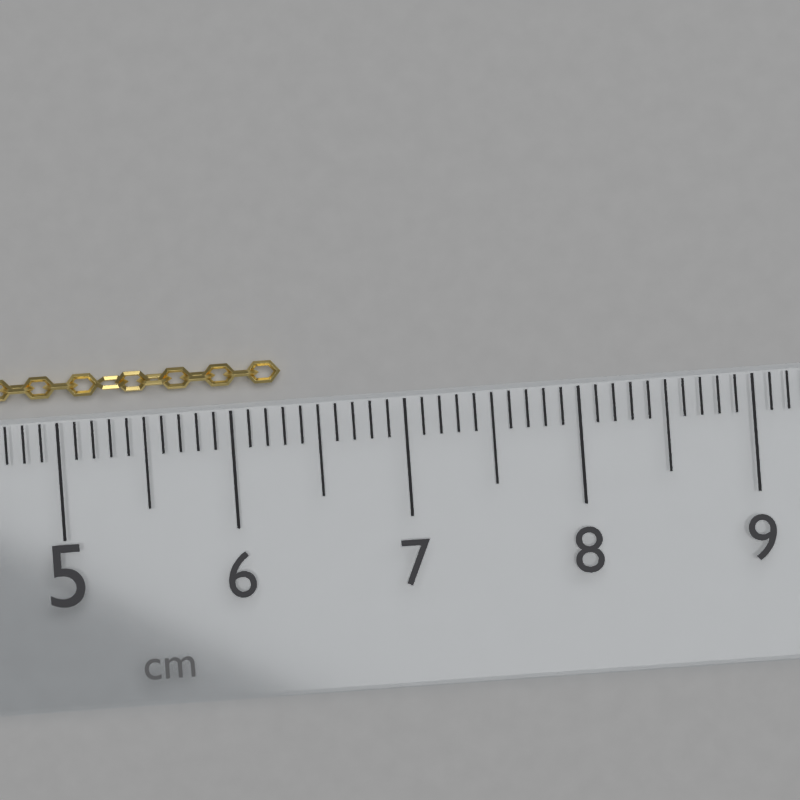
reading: 6.3 cm
